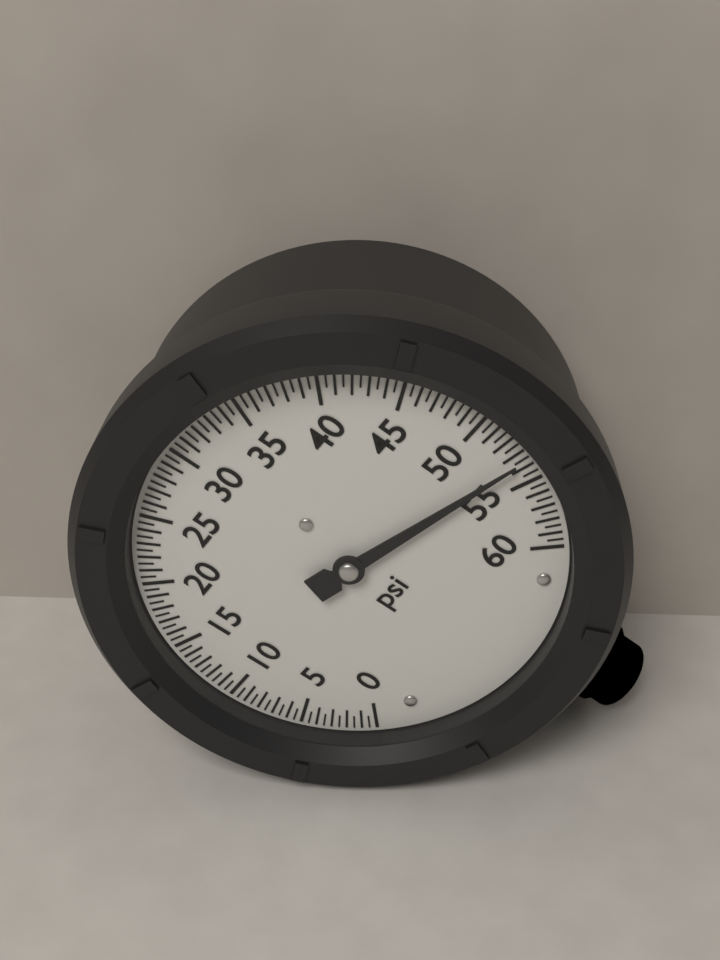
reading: 53.5 psi
